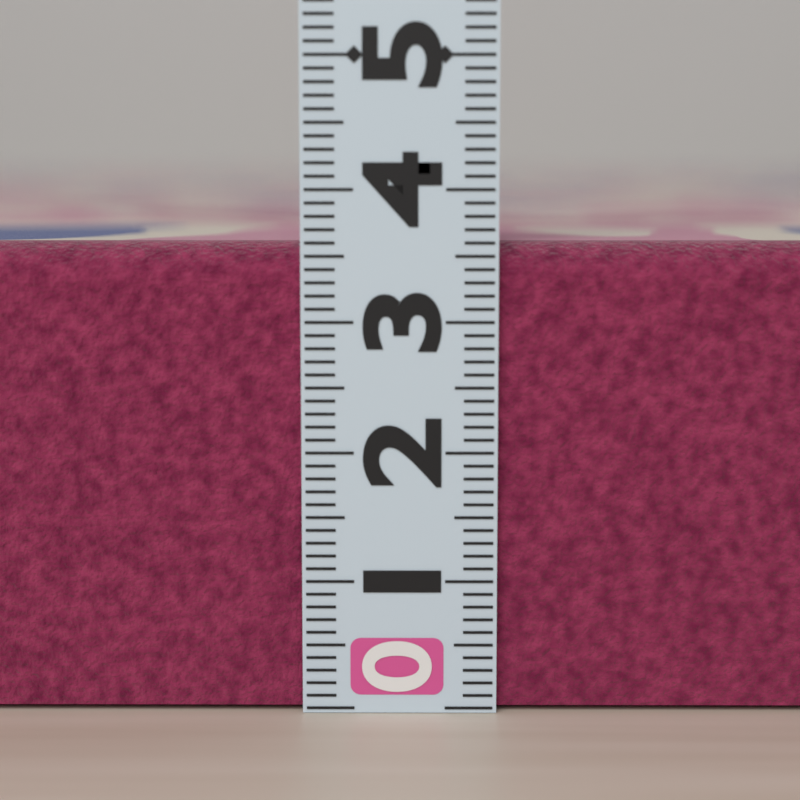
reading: 3.6 (no unit)
